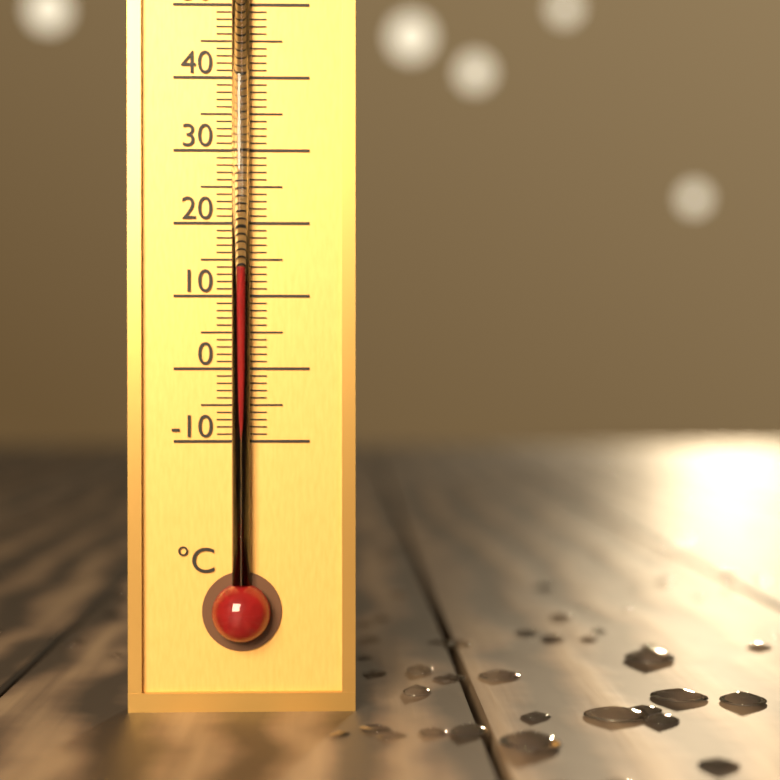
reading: 14 °C
